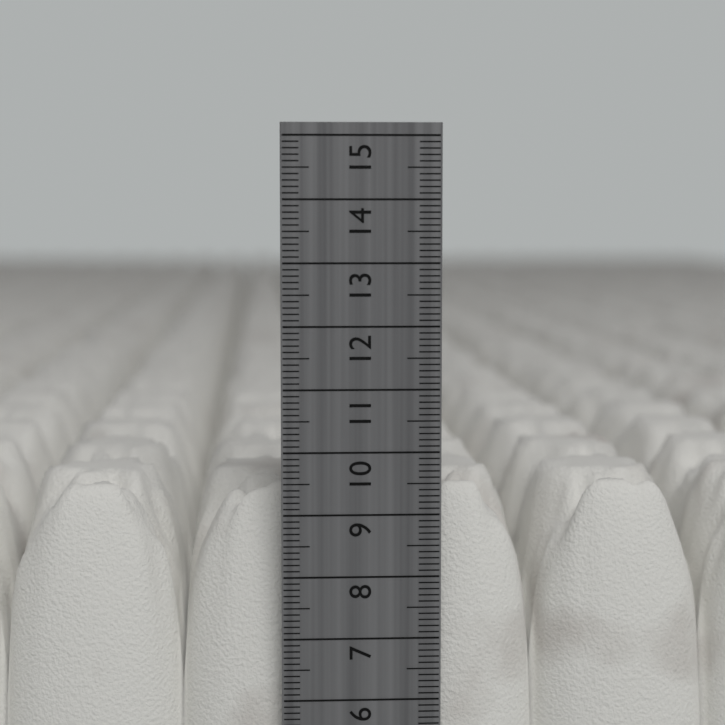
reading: 9.4 cm
